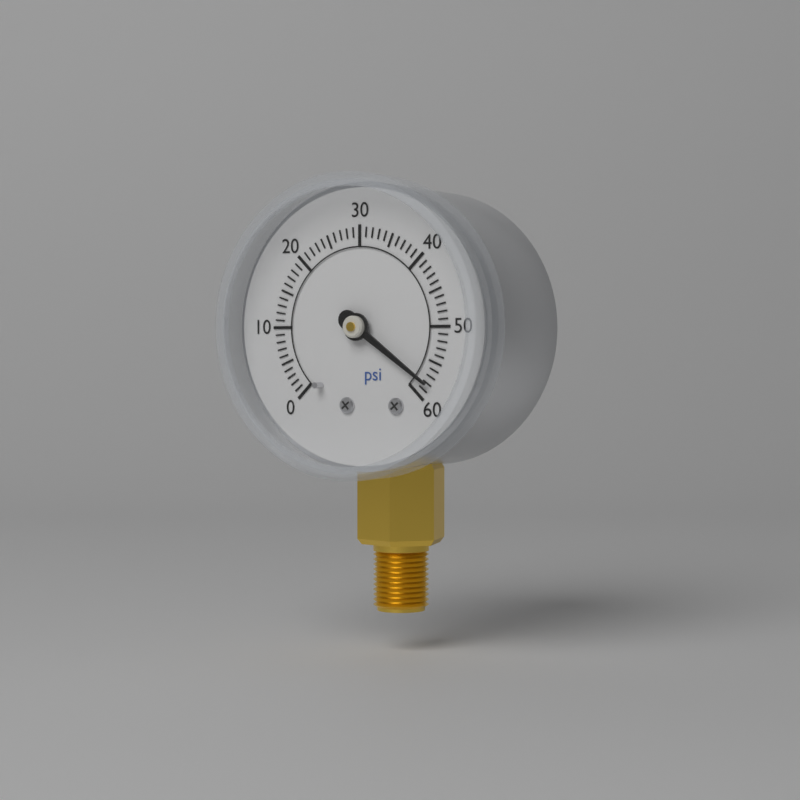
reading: 58 psi
